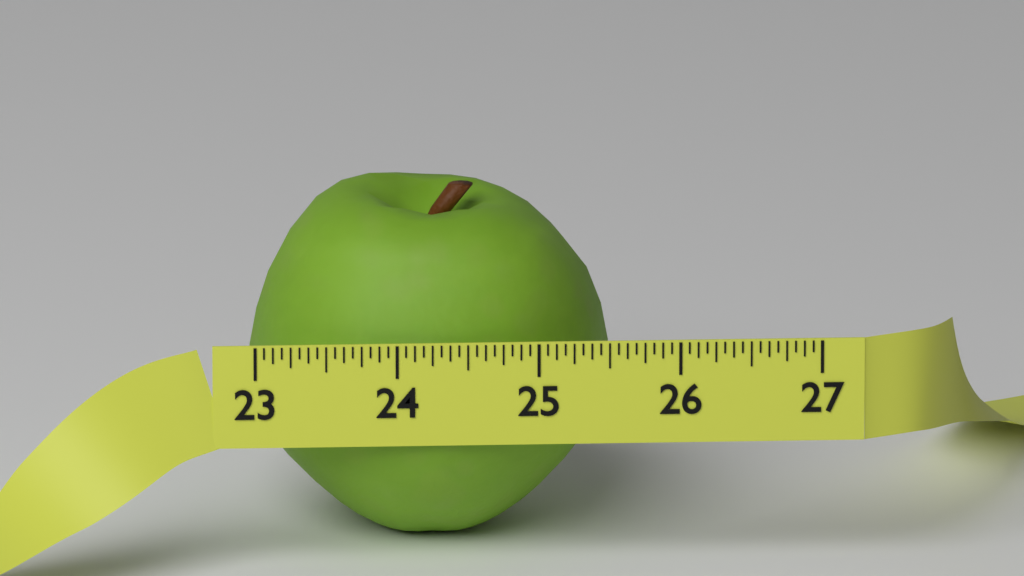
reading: 25.5625 (no unit)
